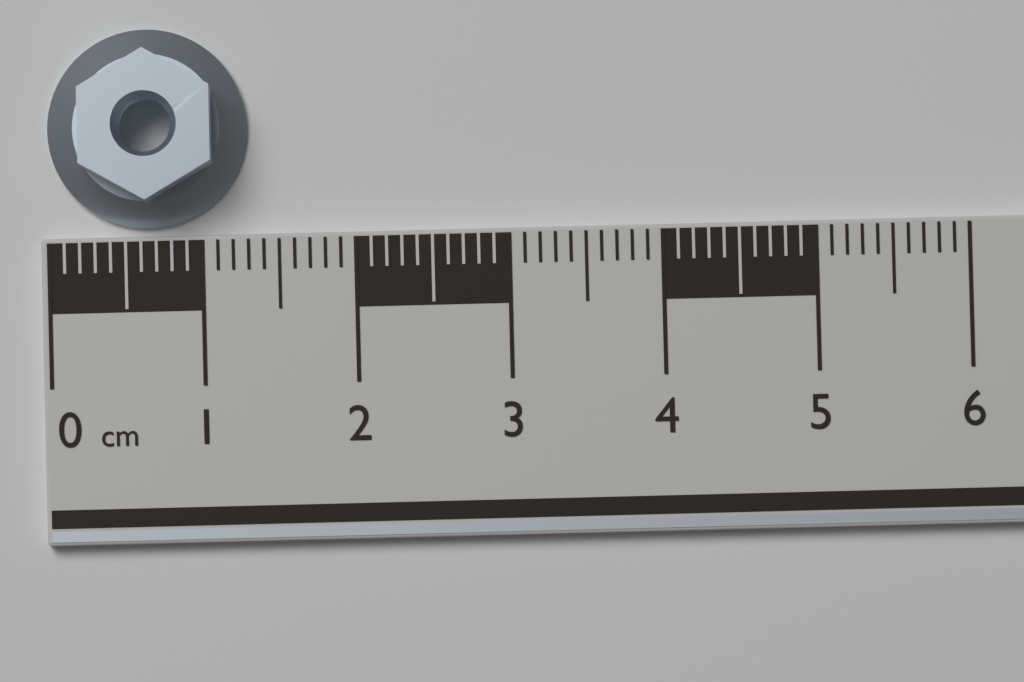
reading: 1.3 cm
